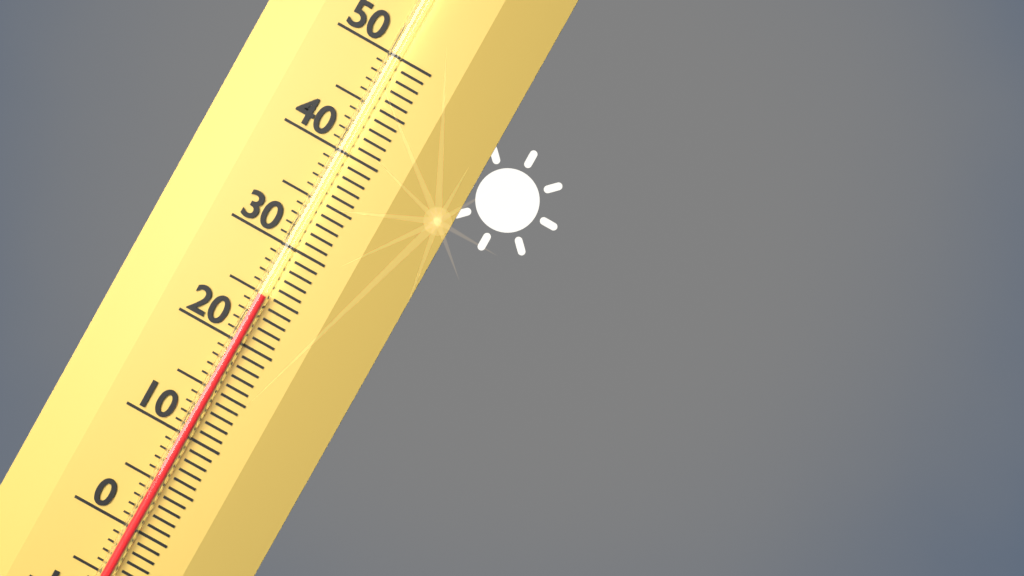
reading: 25 (no unit)
